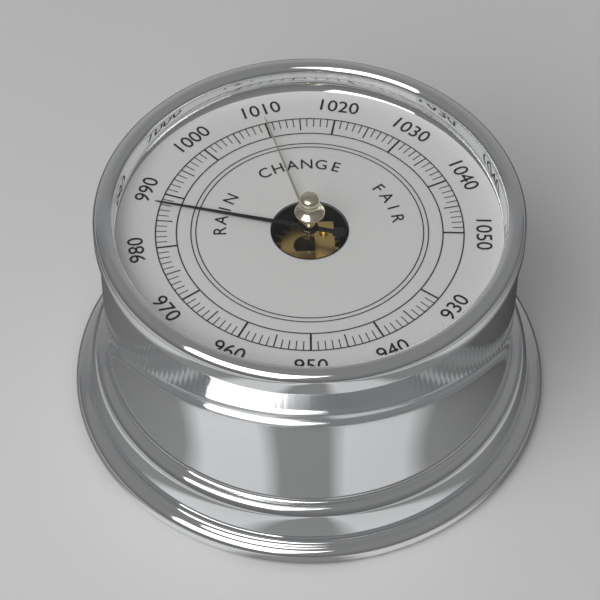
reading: 988 (no unit)
